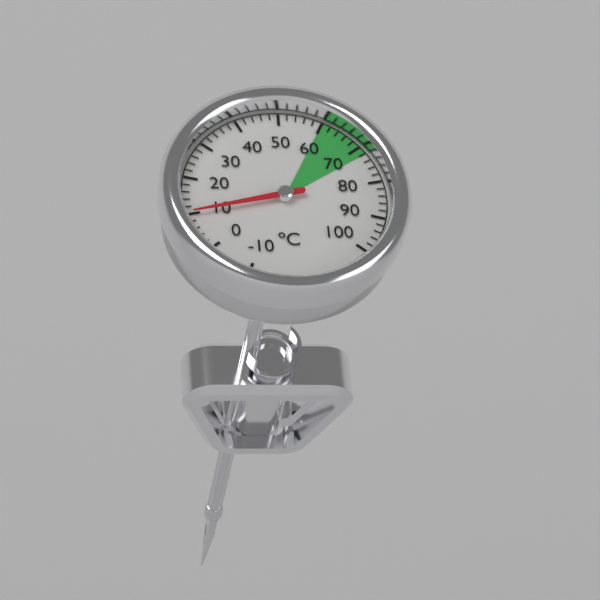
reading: 10 °C
